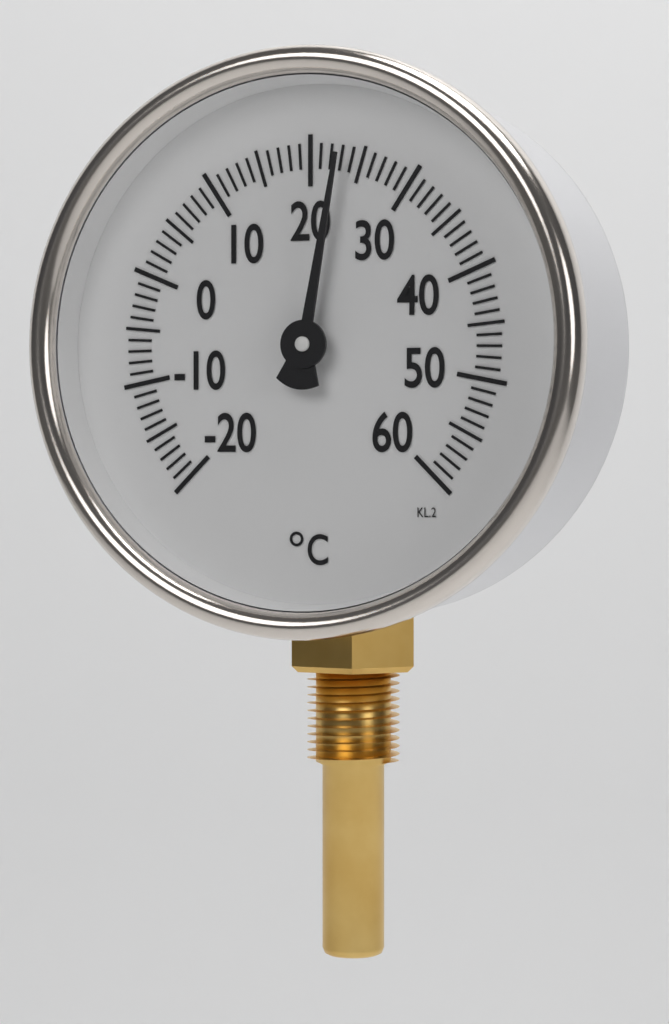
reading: 23 °C
